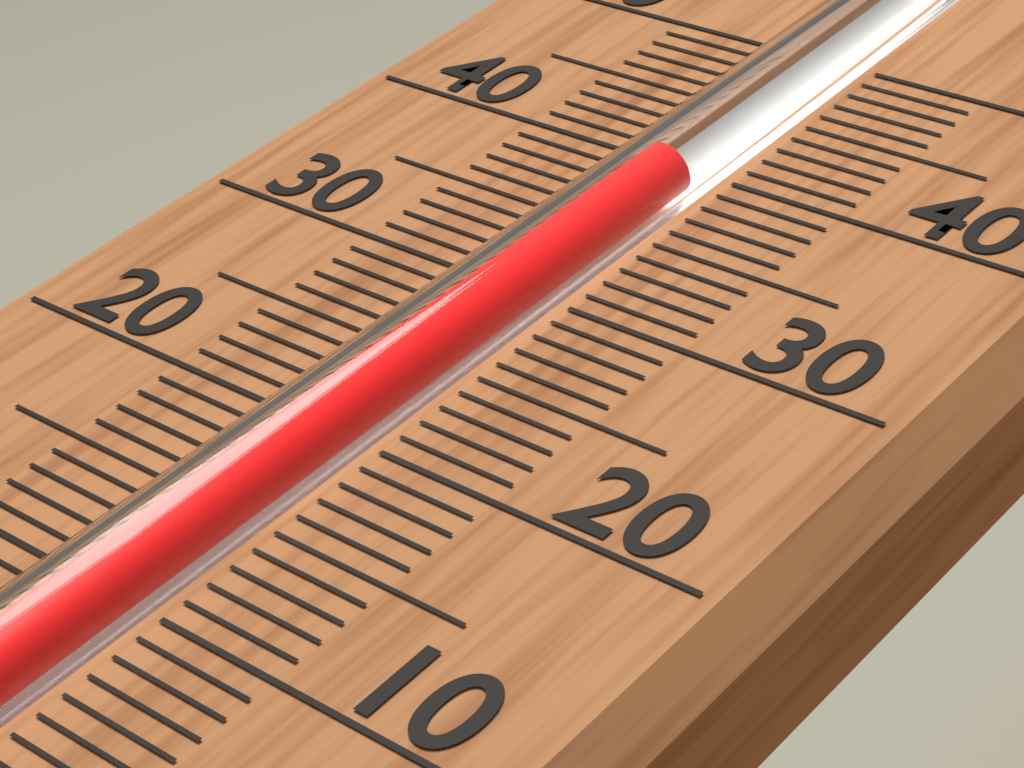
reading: 39 °C
